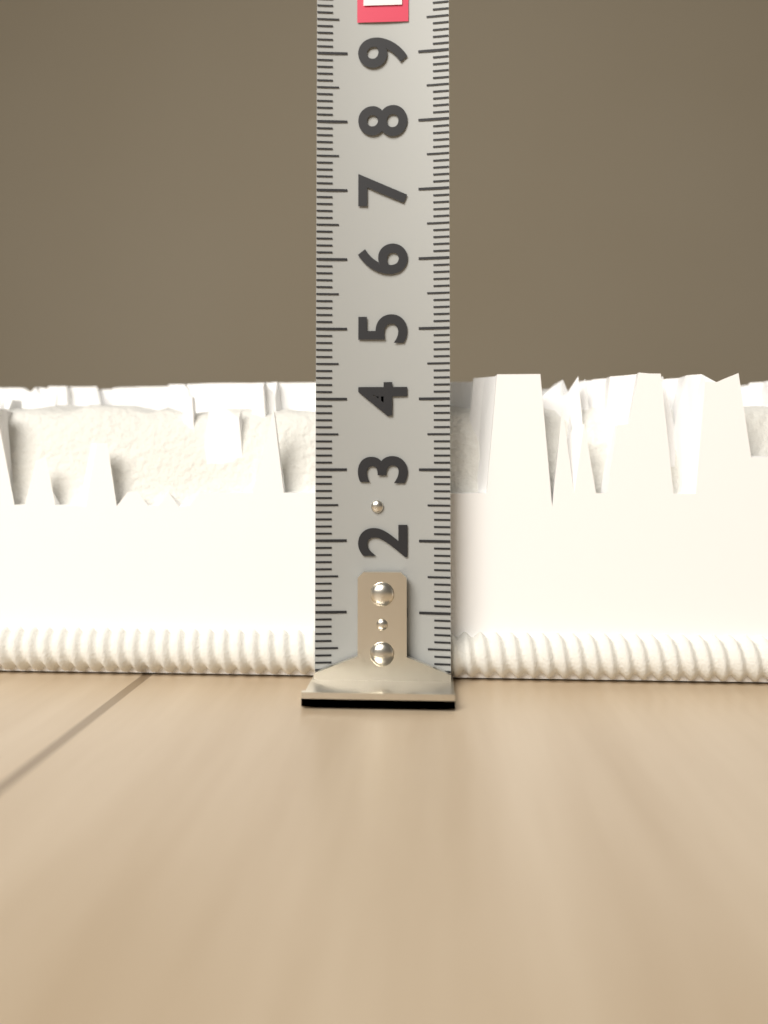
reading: 4.4 (no unit)
